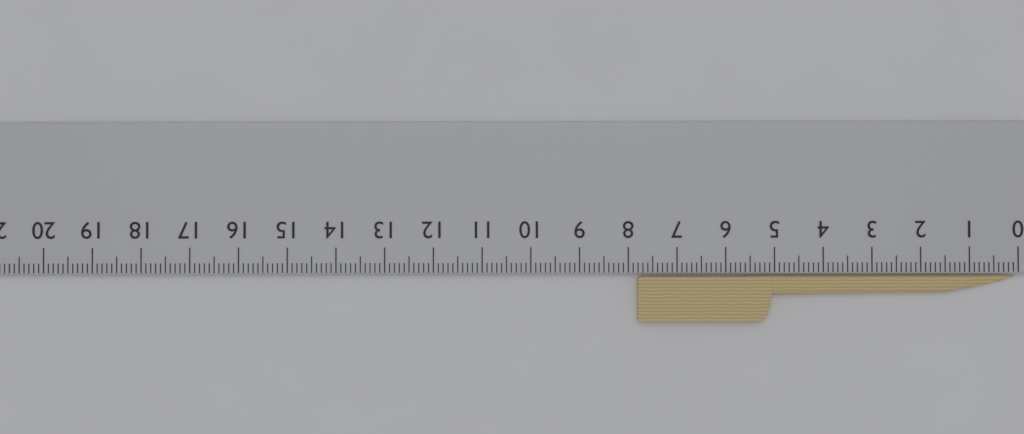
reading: 7.8 cm
